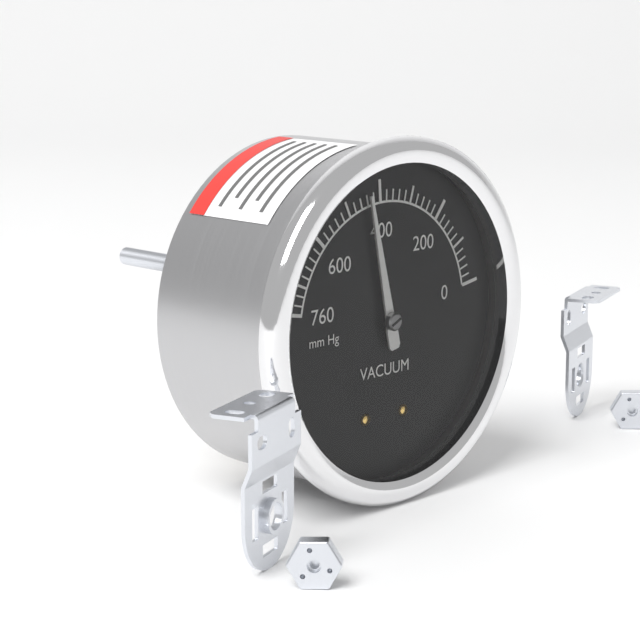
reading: 440 mm Hg
